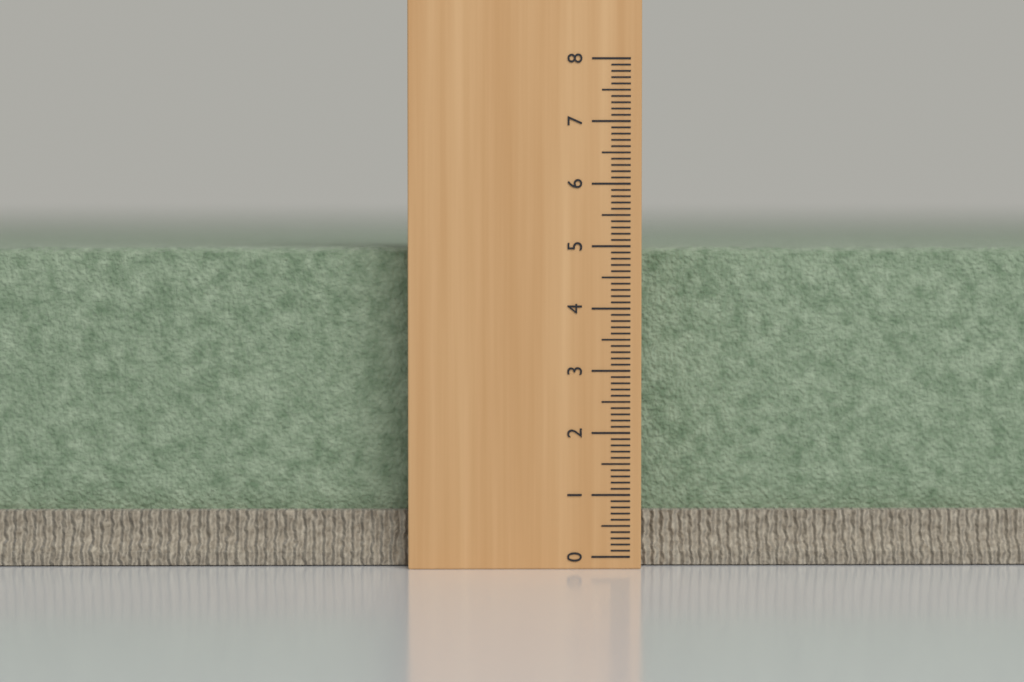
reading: 5.0 (no unit)
